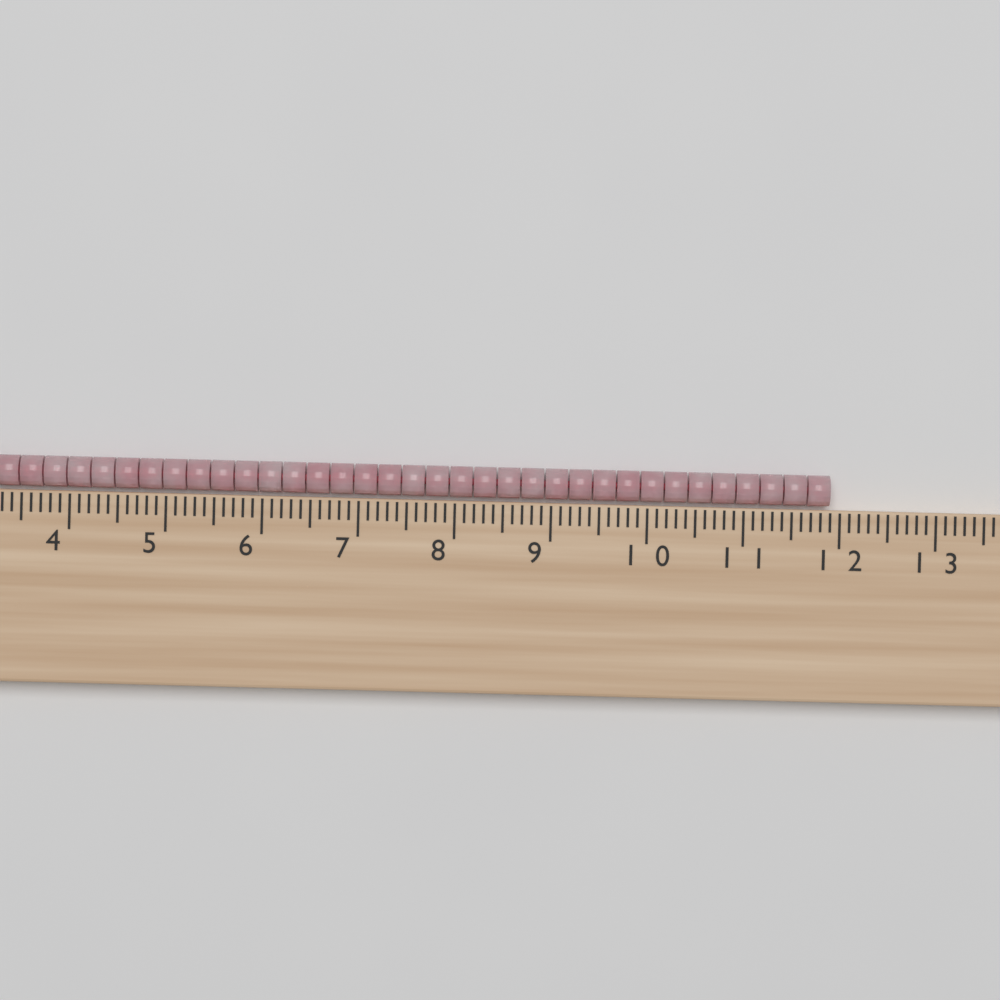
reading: 11.9 cm
